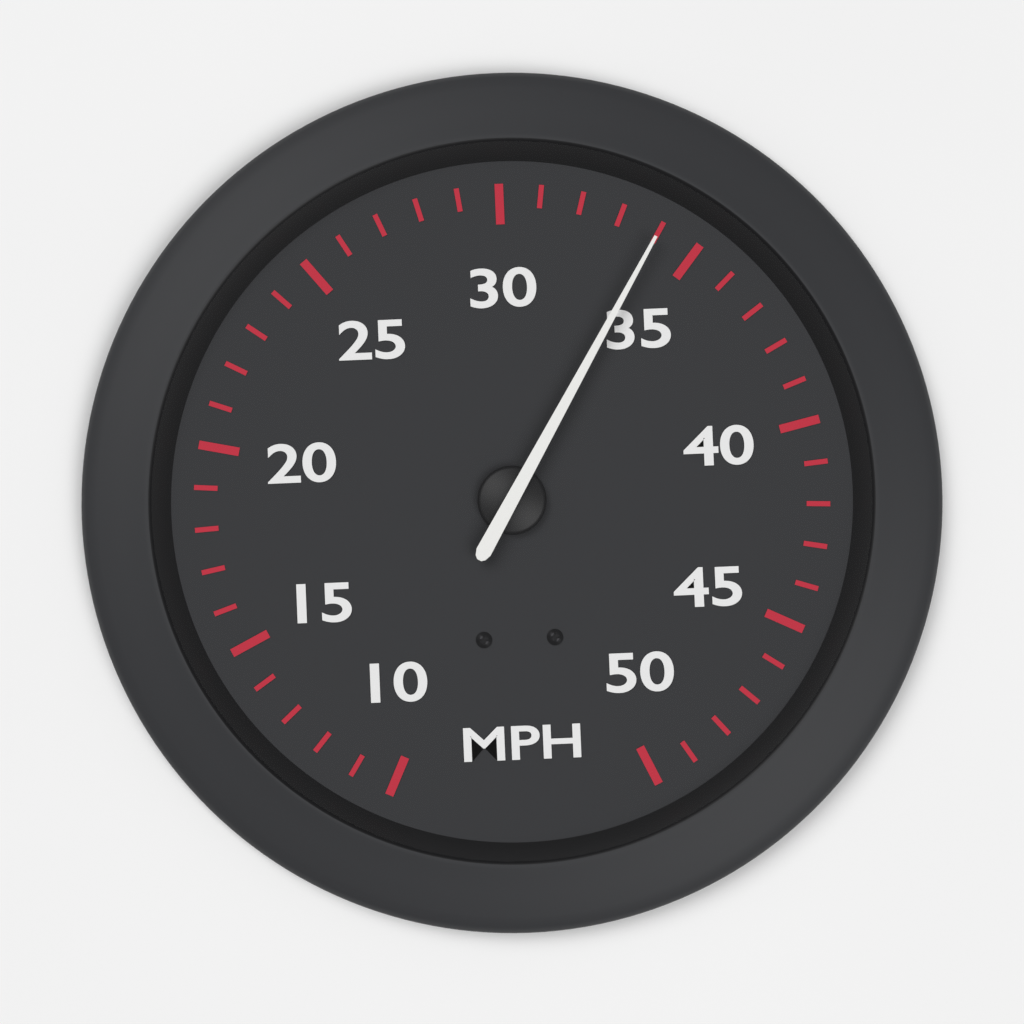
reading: 34 MPH
